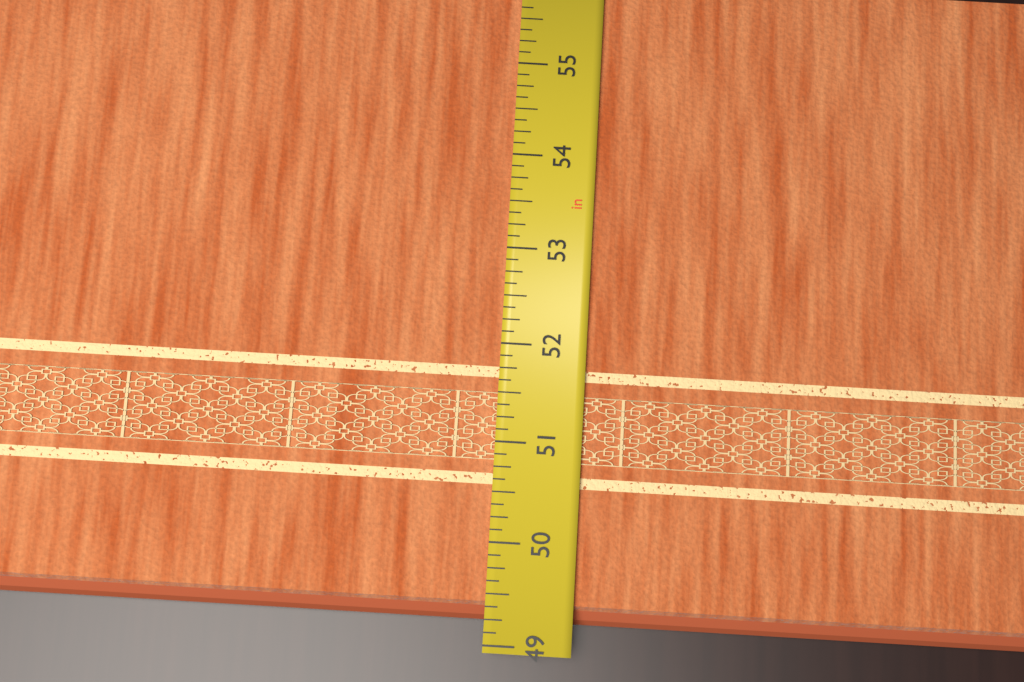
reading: 49.250 in
